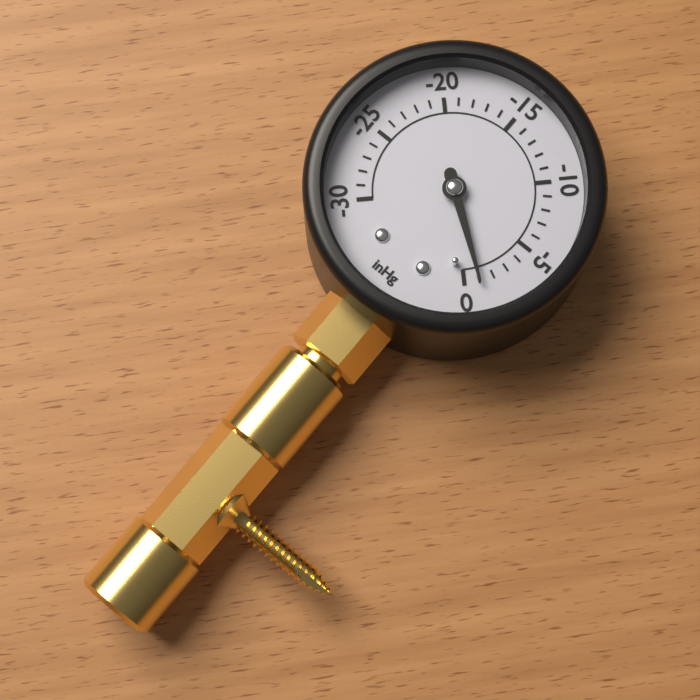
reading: -1 inHg
